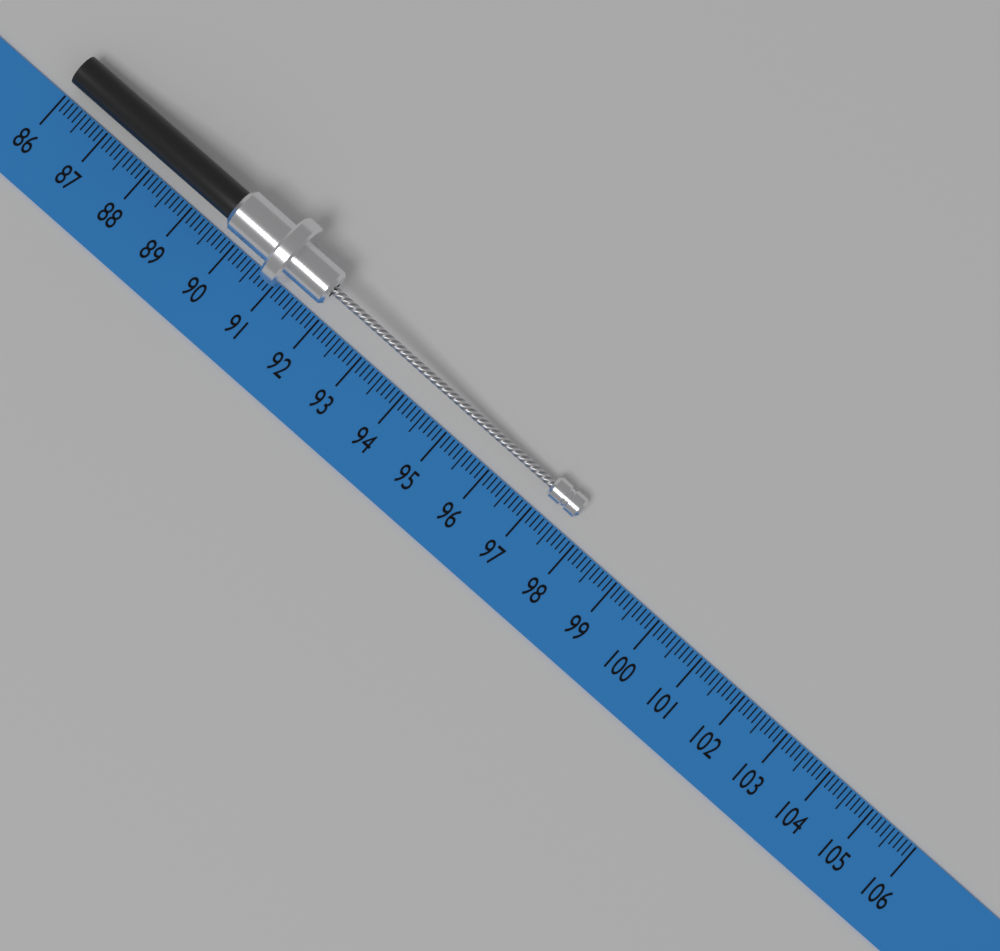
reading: 97.7 (no unit)
